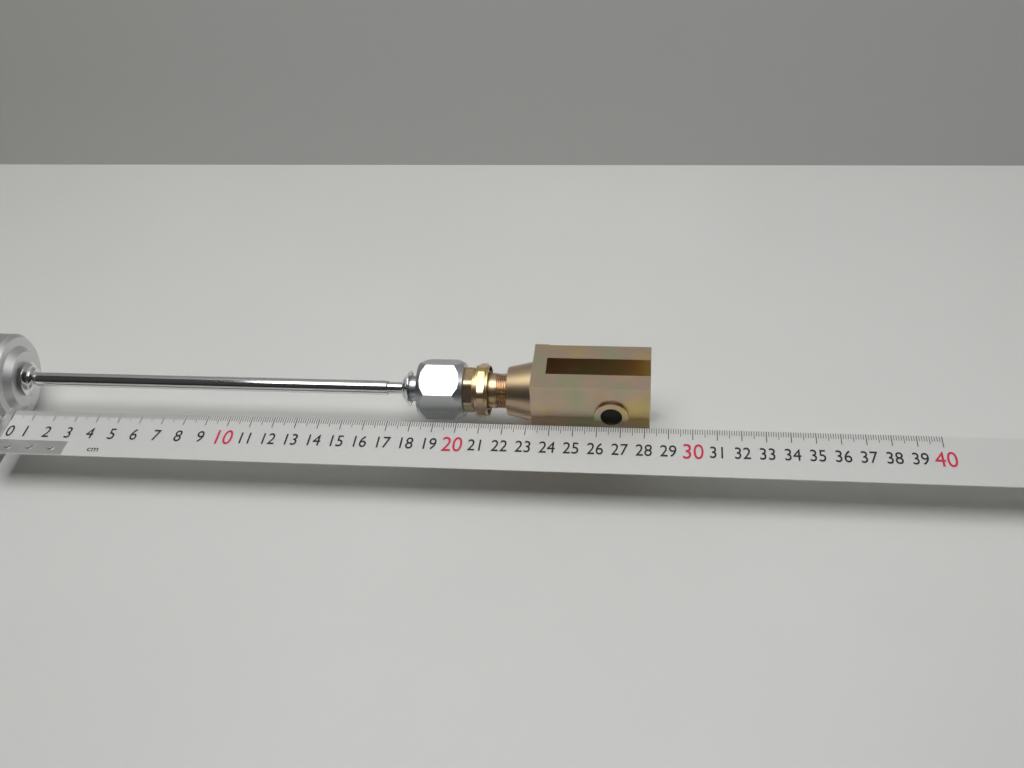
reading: 28.2 cm
